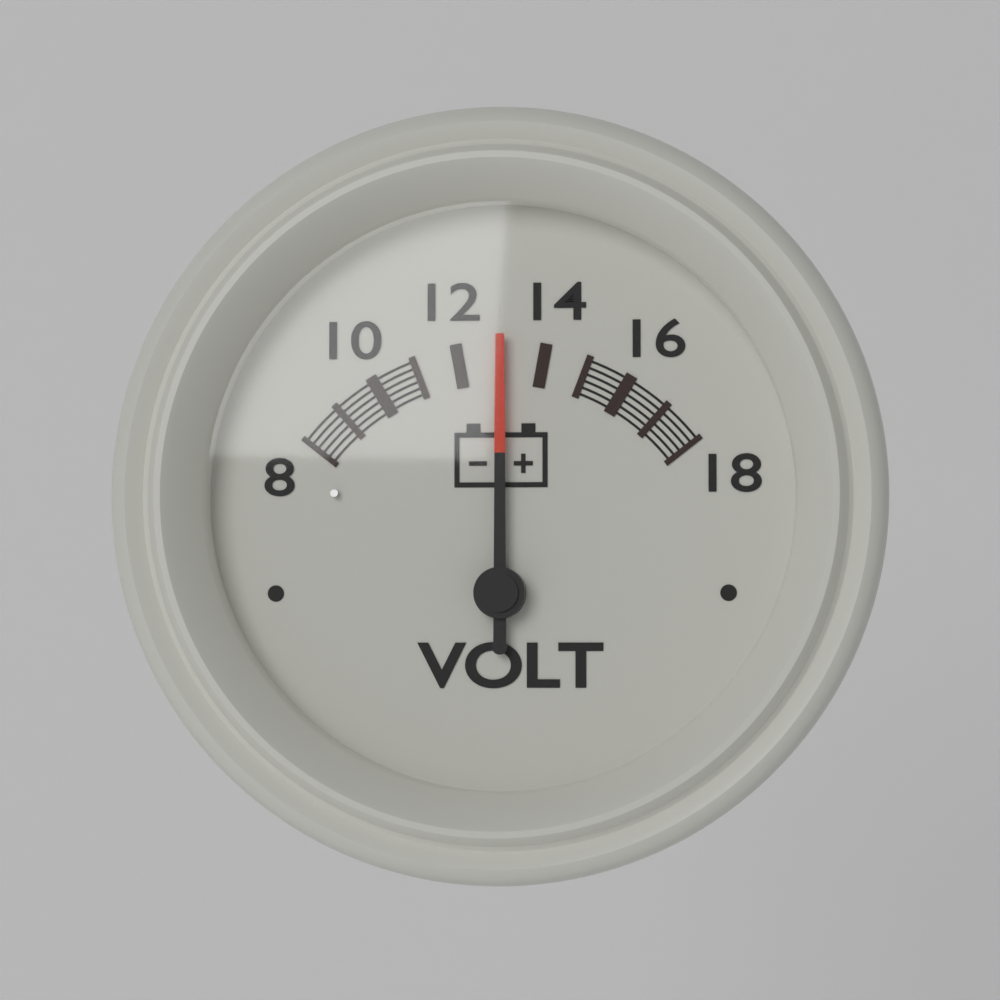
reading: 13 V
